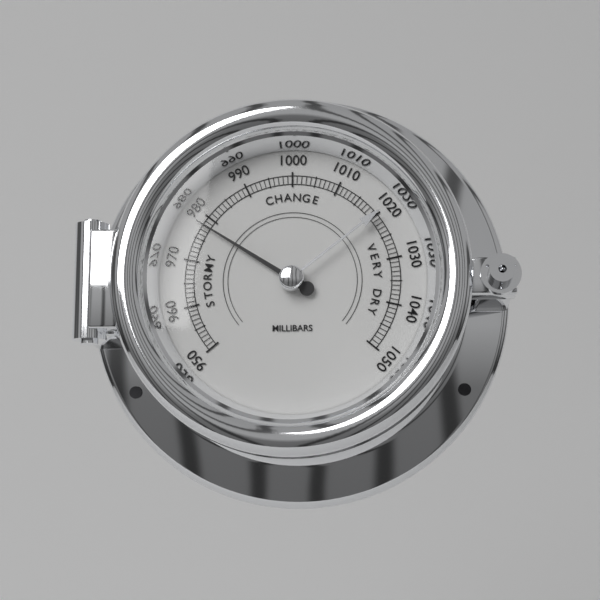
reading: 978 mbar
